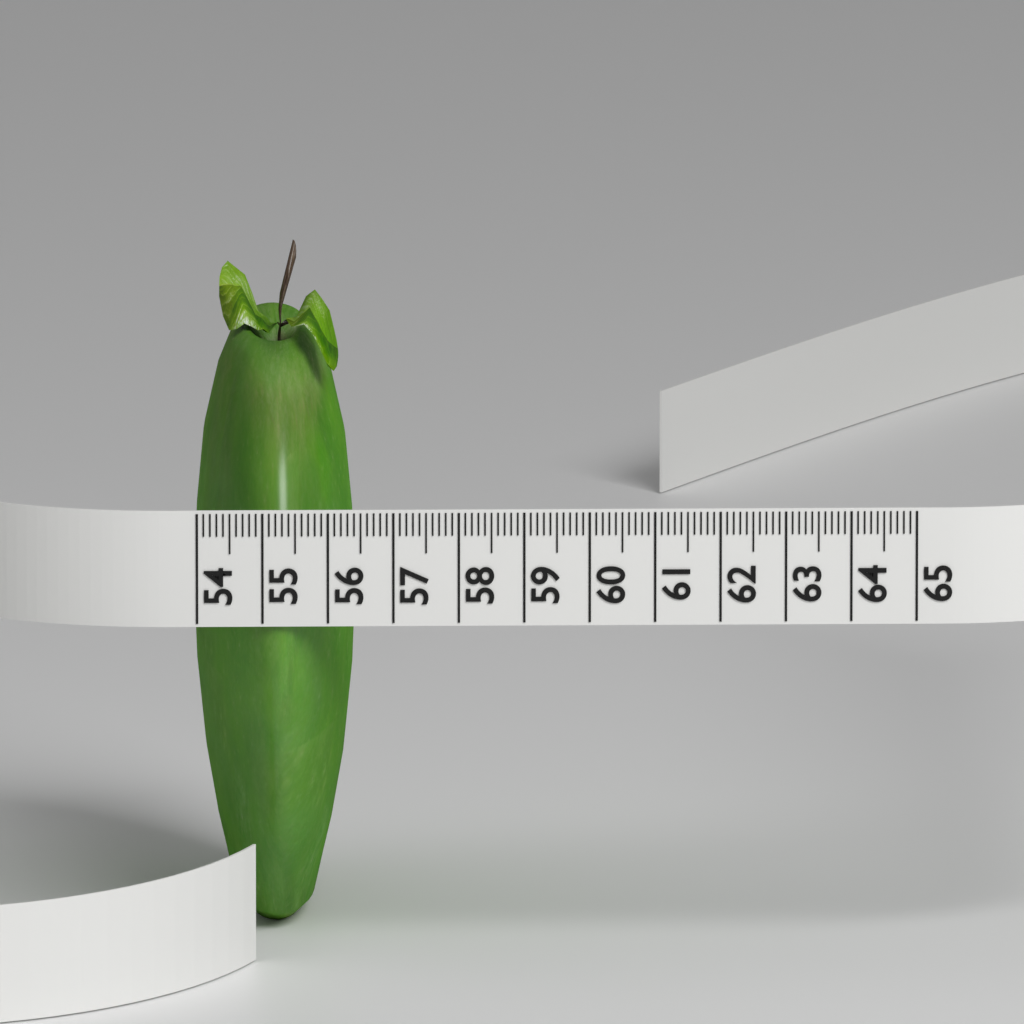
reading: 56.5 (no unit)
